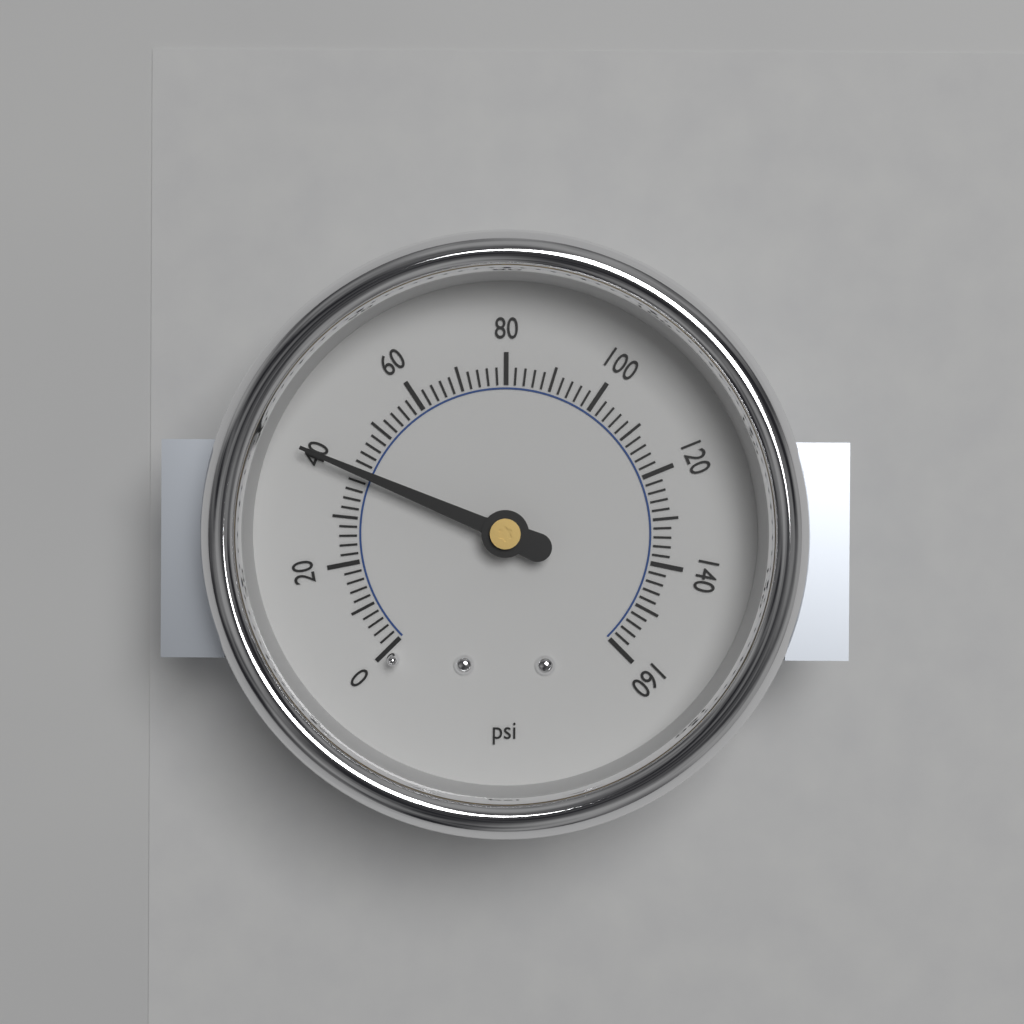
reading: 40 psi
